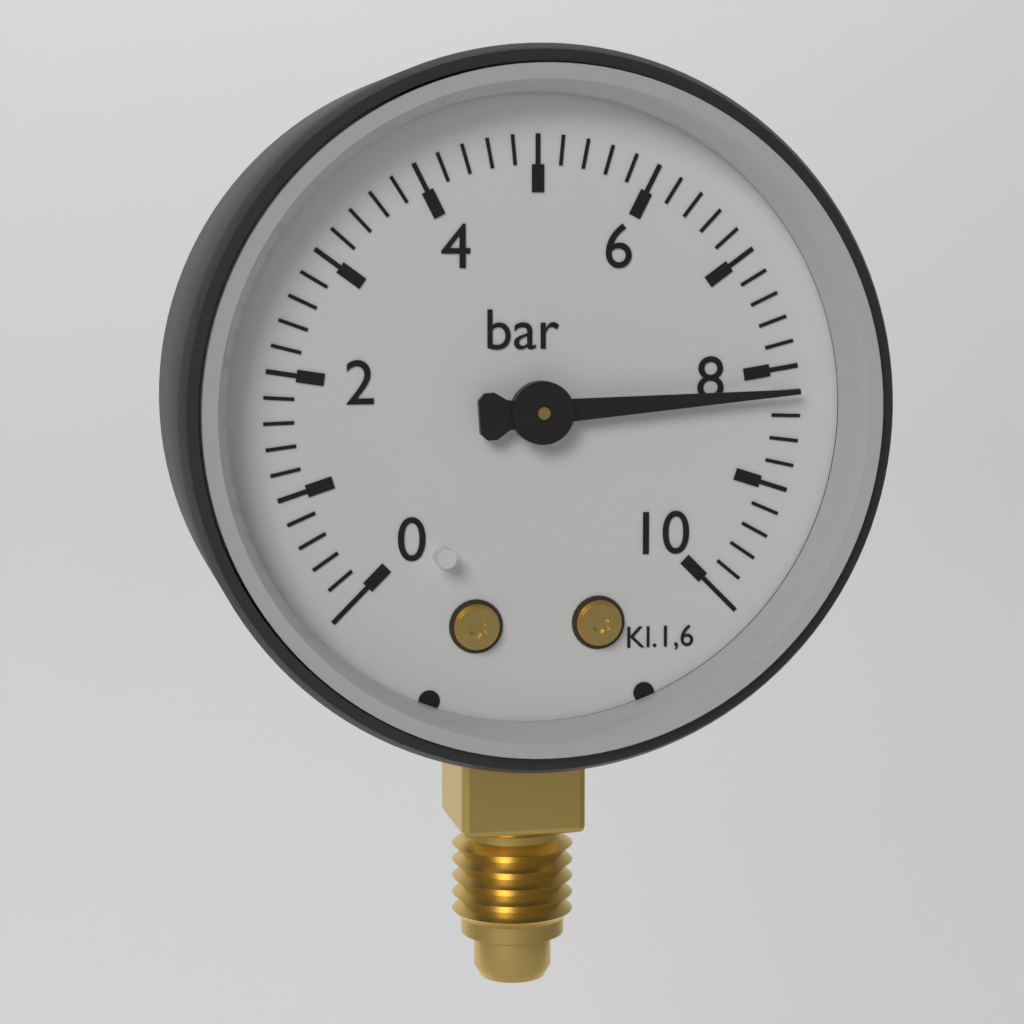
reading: 8.2 bar
